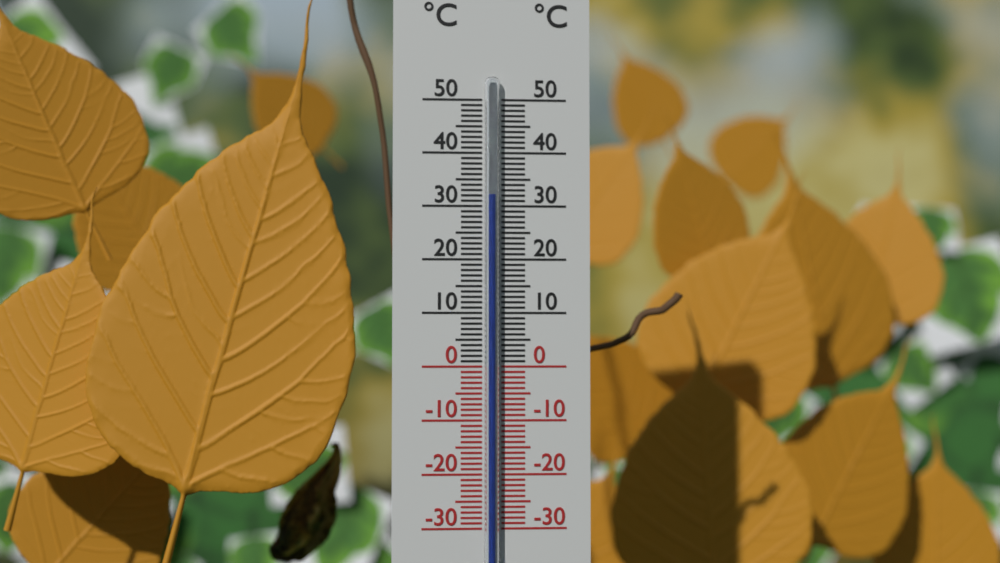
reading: 32 °C
